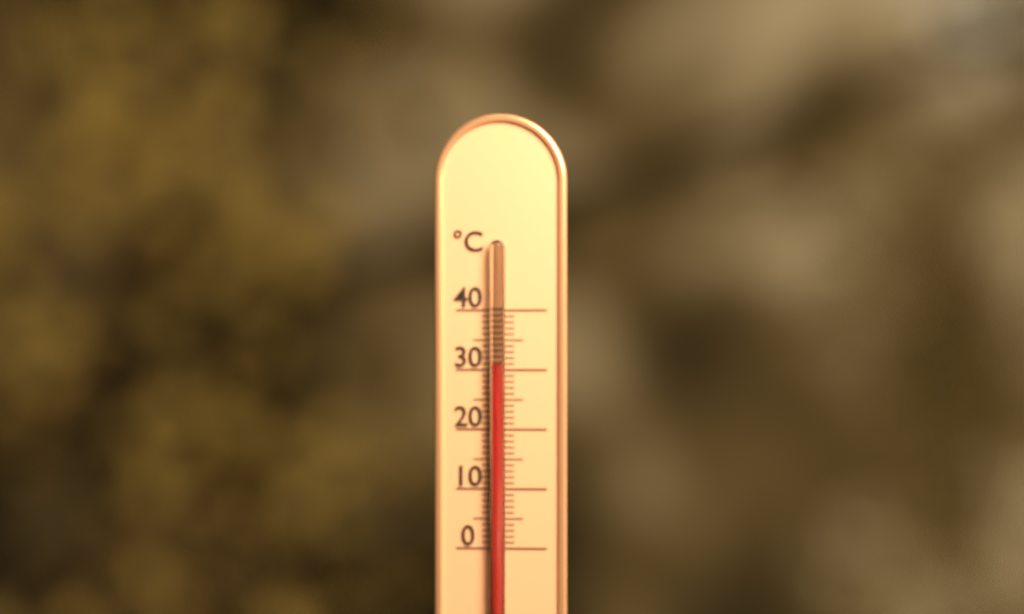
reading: 31 °C
